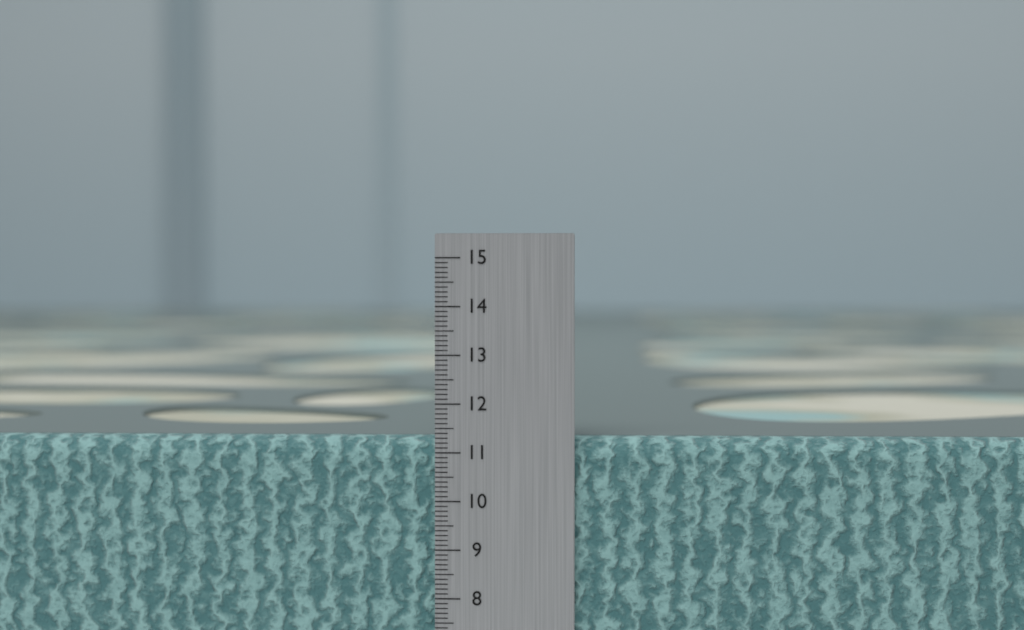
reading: 11.3 cm
